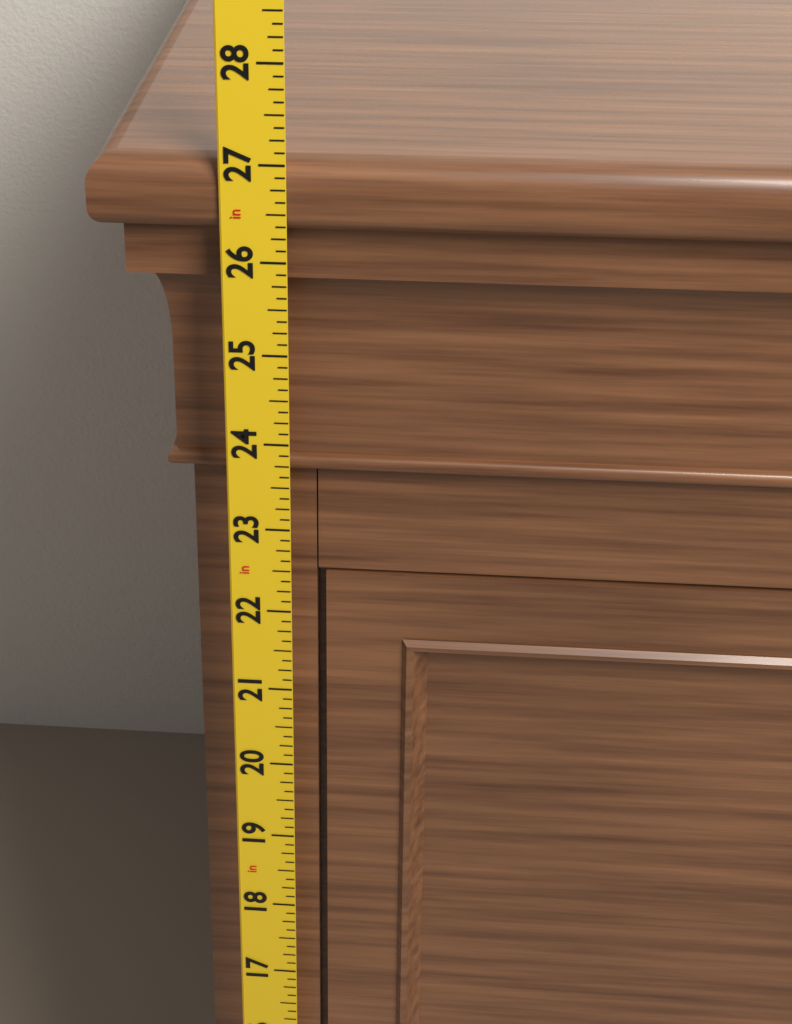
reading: 27.000 in
